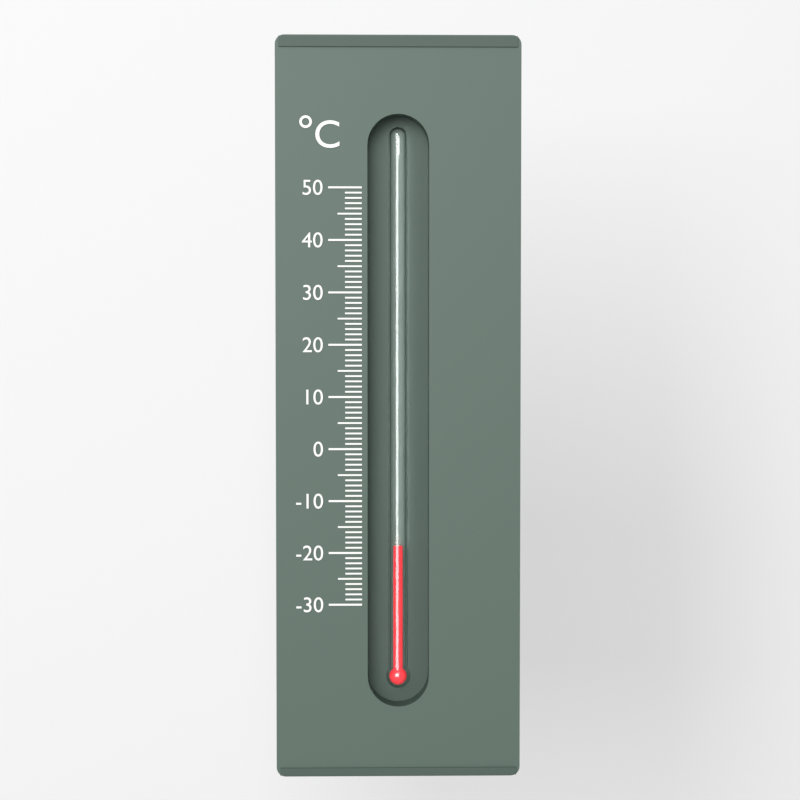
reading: -19 °C
